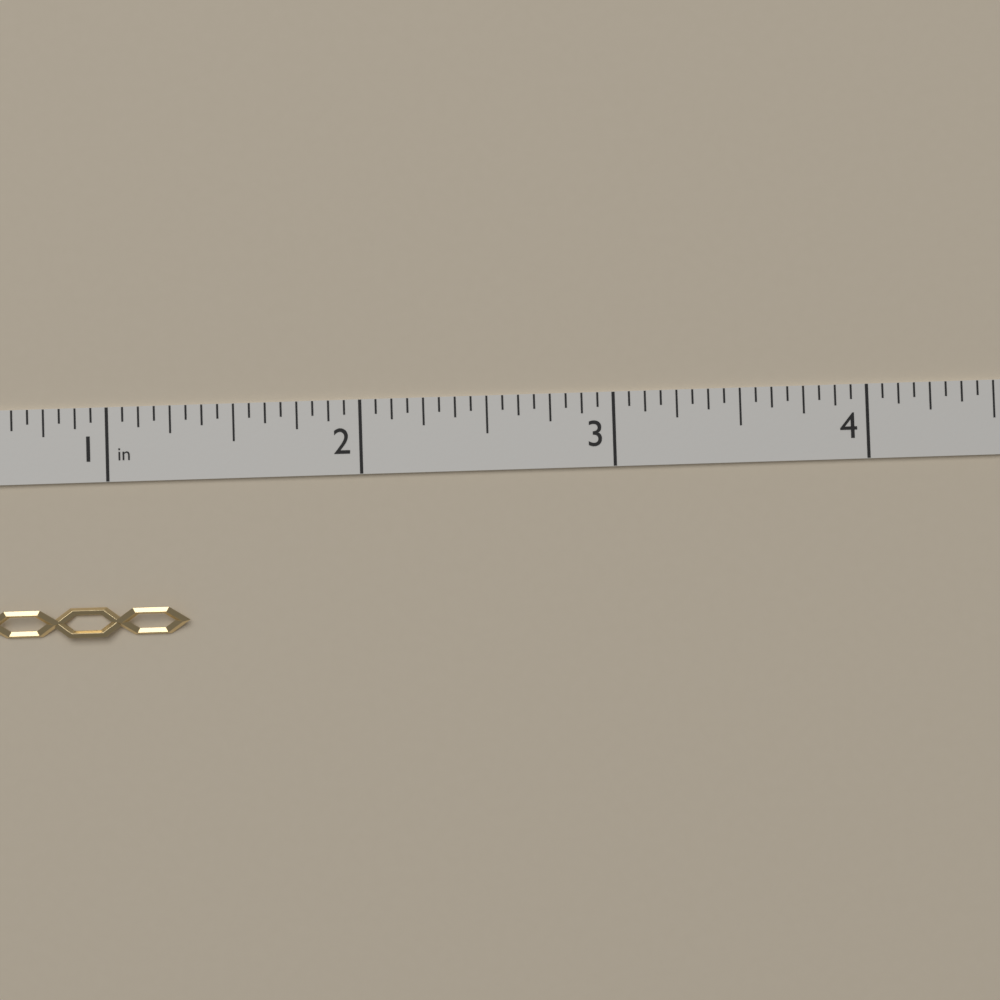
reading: 1.3125 in
